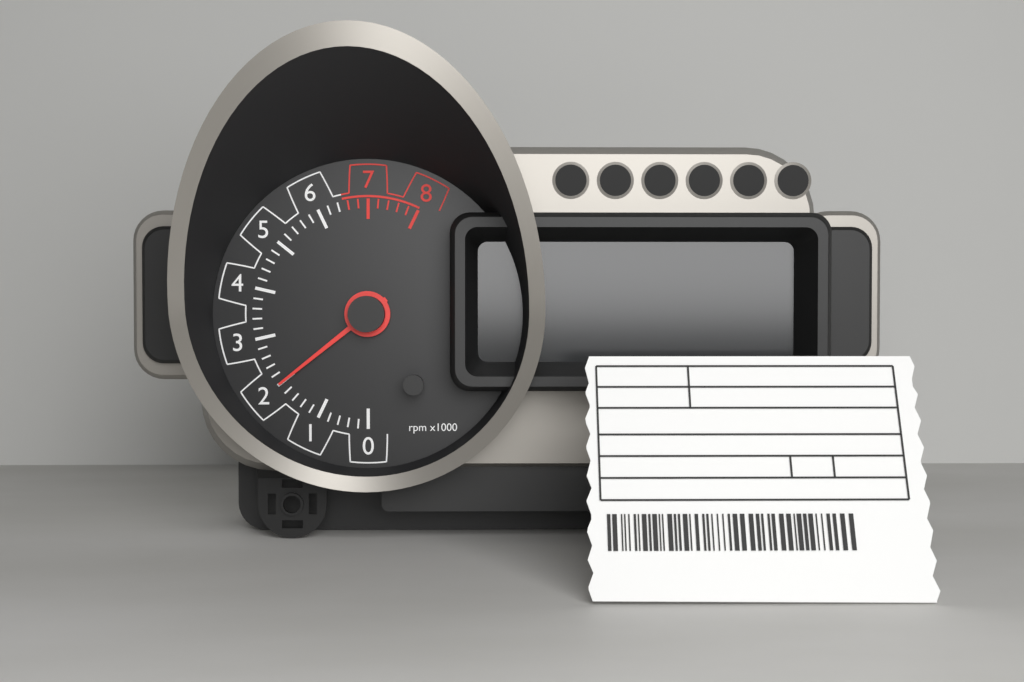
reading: 2.0 rpm x1000
